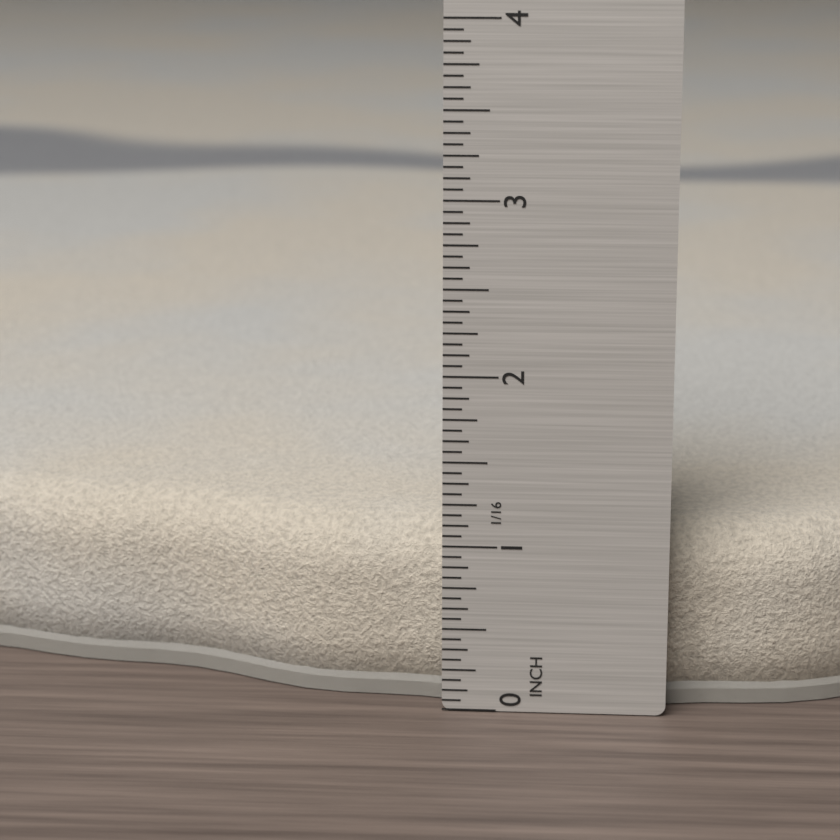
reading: 1.0625 in
